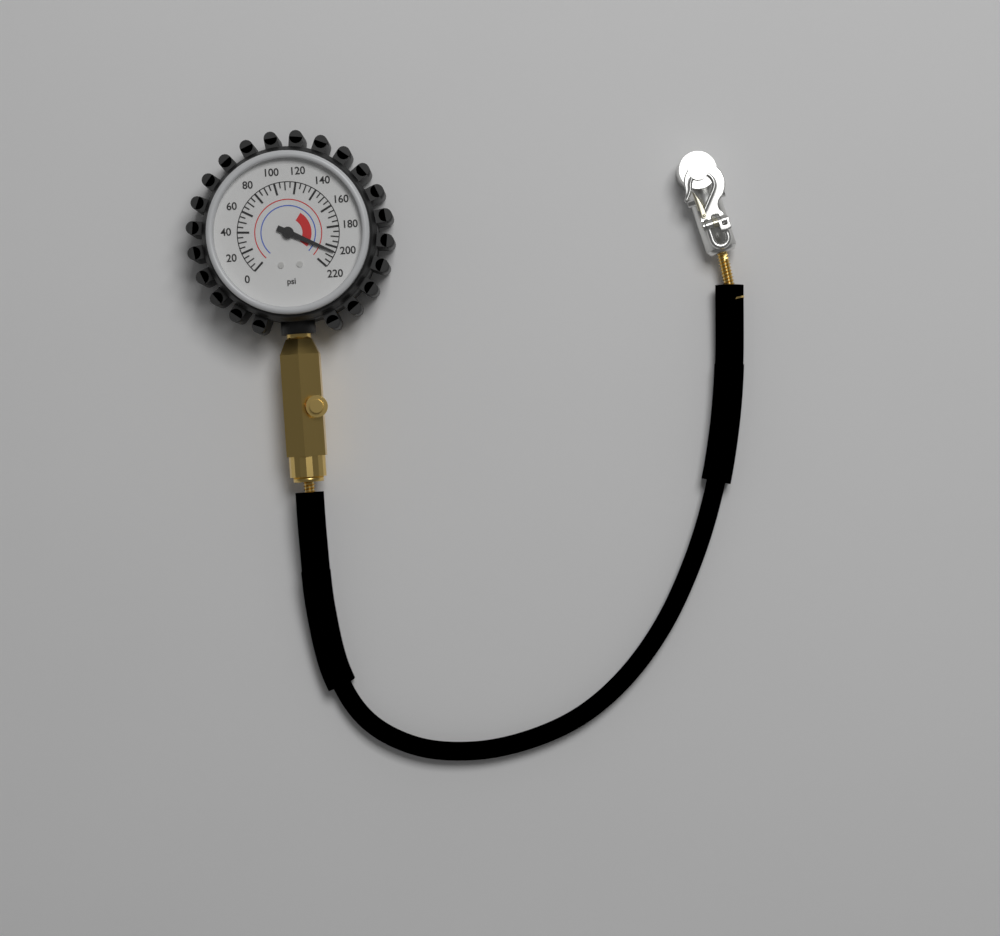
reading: 205 psi
